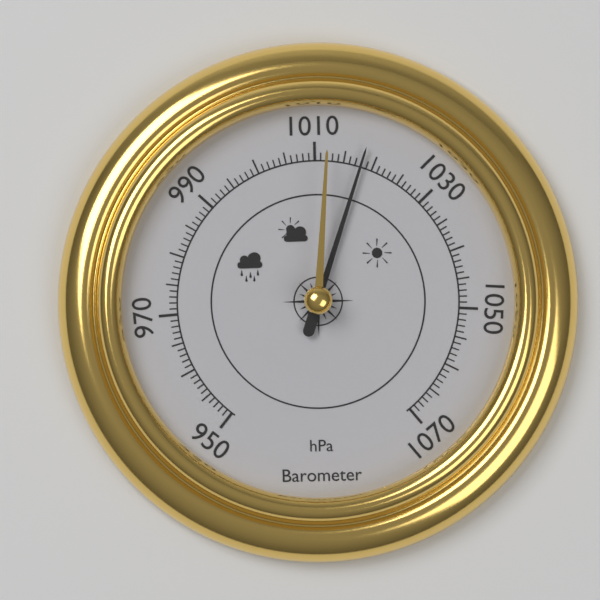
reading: 1018 hPa
